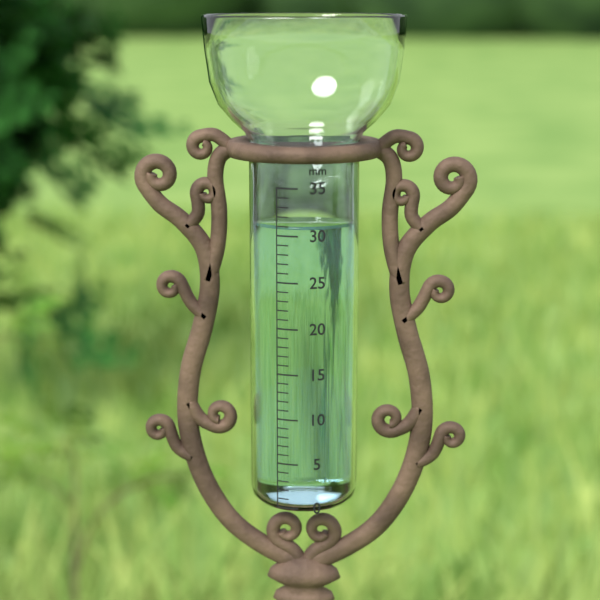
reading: 31 mm
